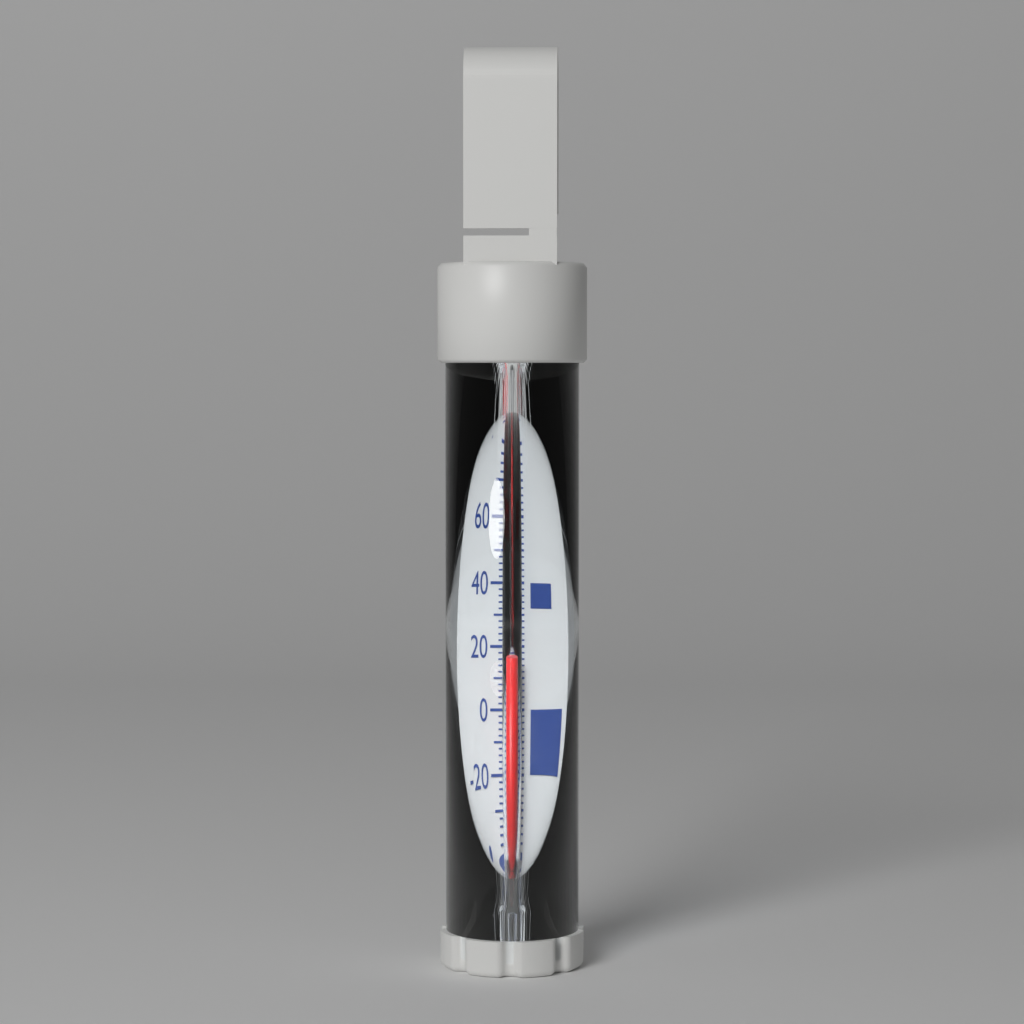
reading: 16 °F
